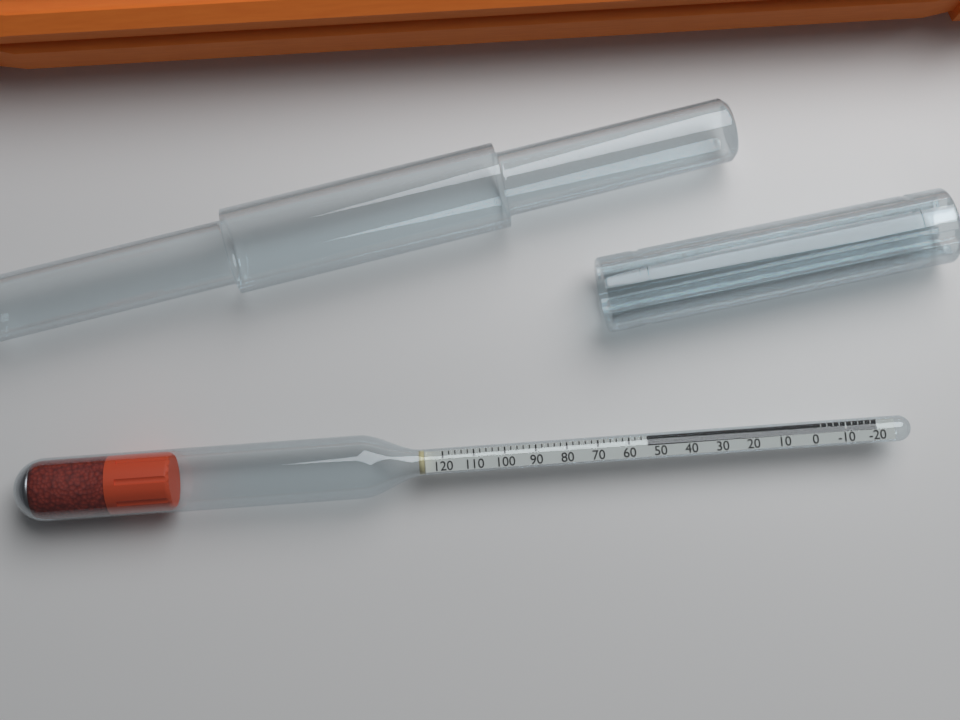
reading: 54 (no unit)
